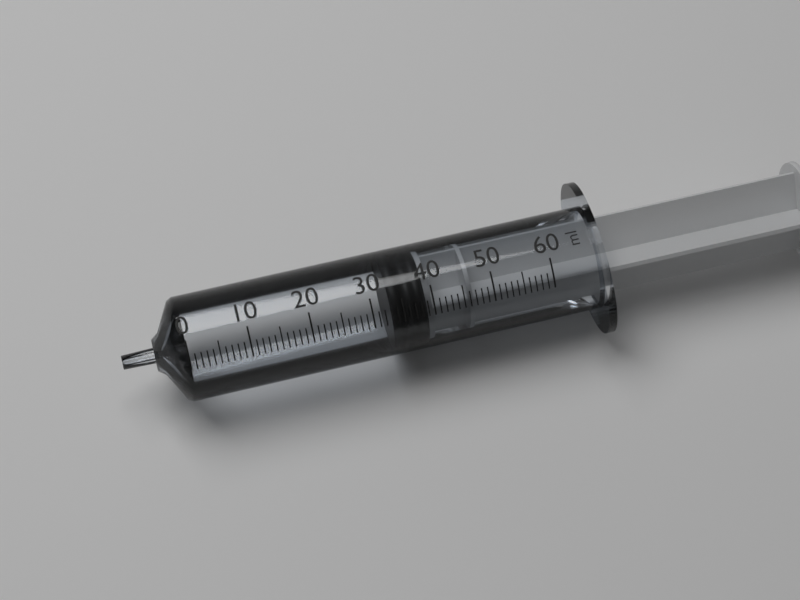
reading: 33 ml
